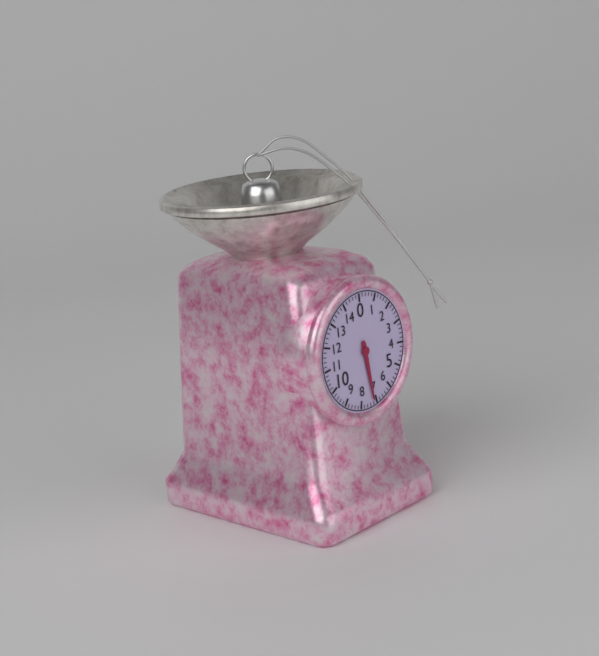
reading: 7.2 (no unit)
